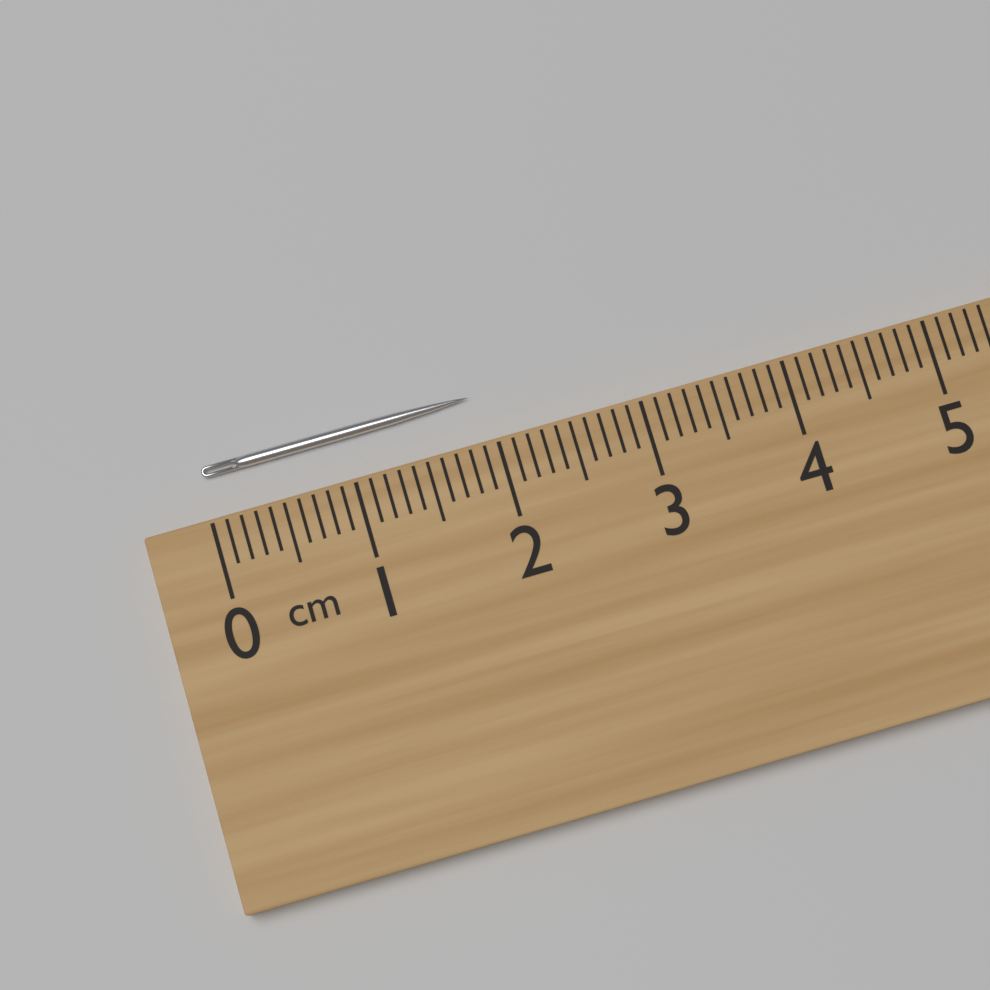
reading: 1.9 cm
